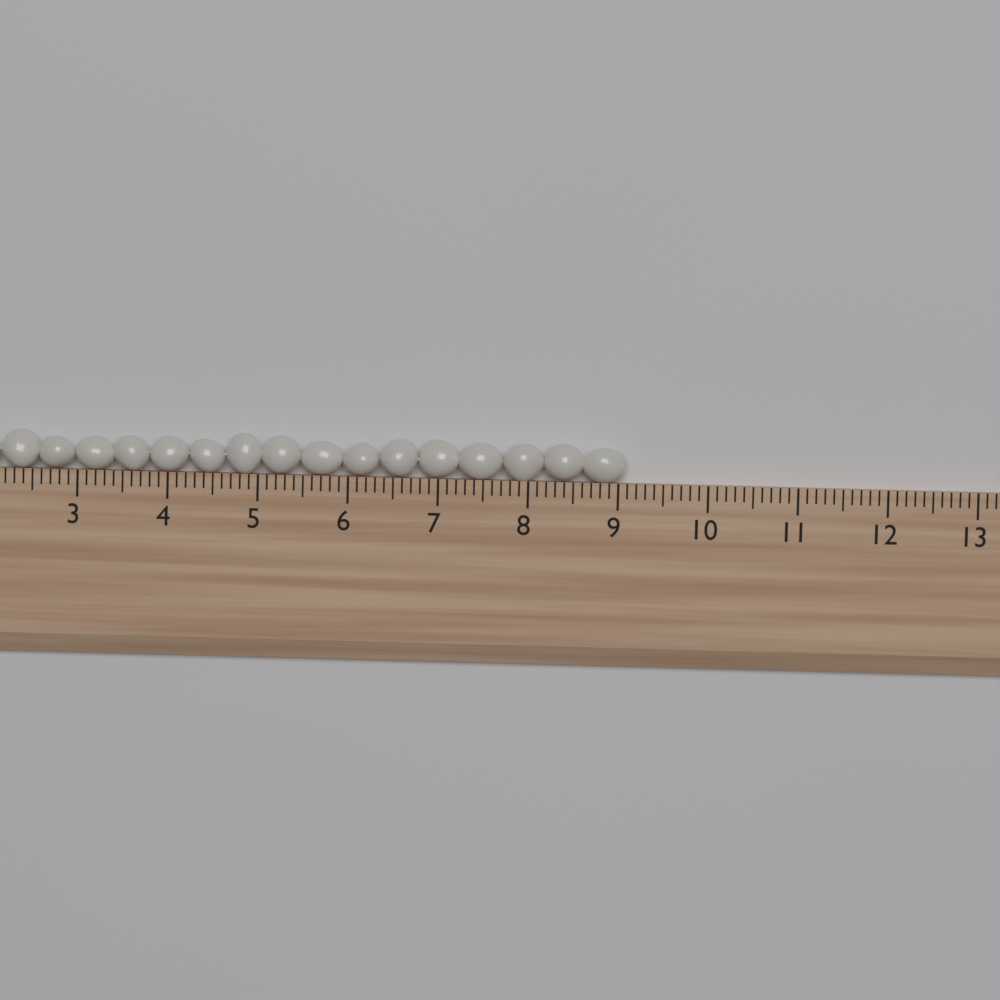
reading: 9.1 (no unit)
